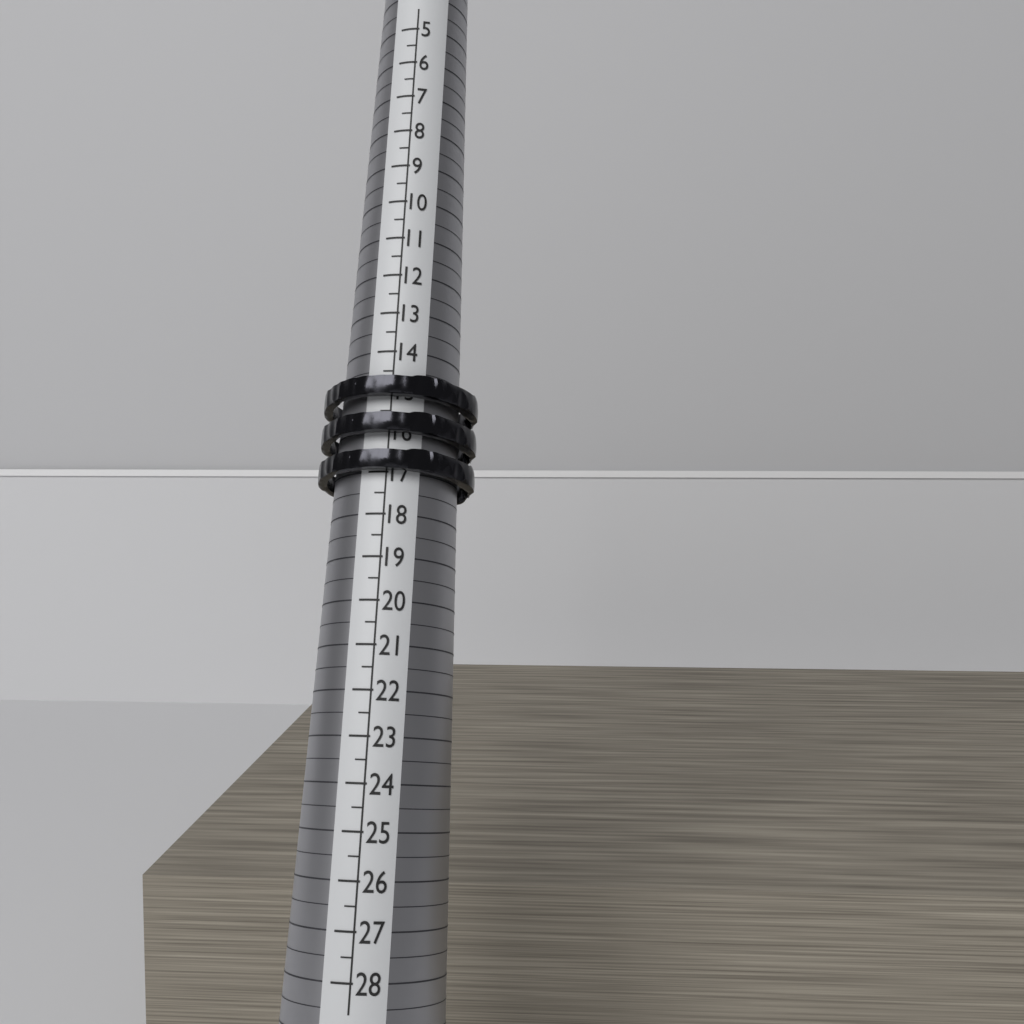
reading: 17.0 (no unit)
